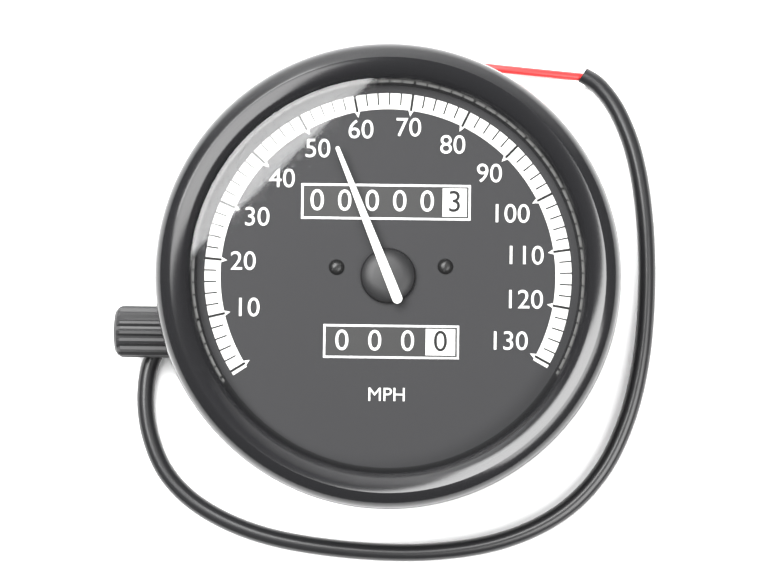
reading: 54 MPH
